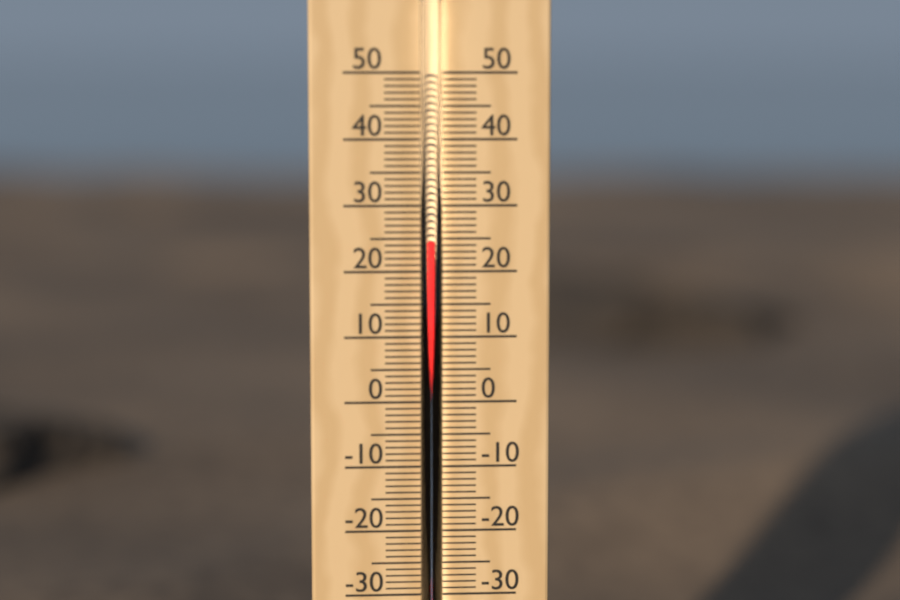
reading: 25 °C
